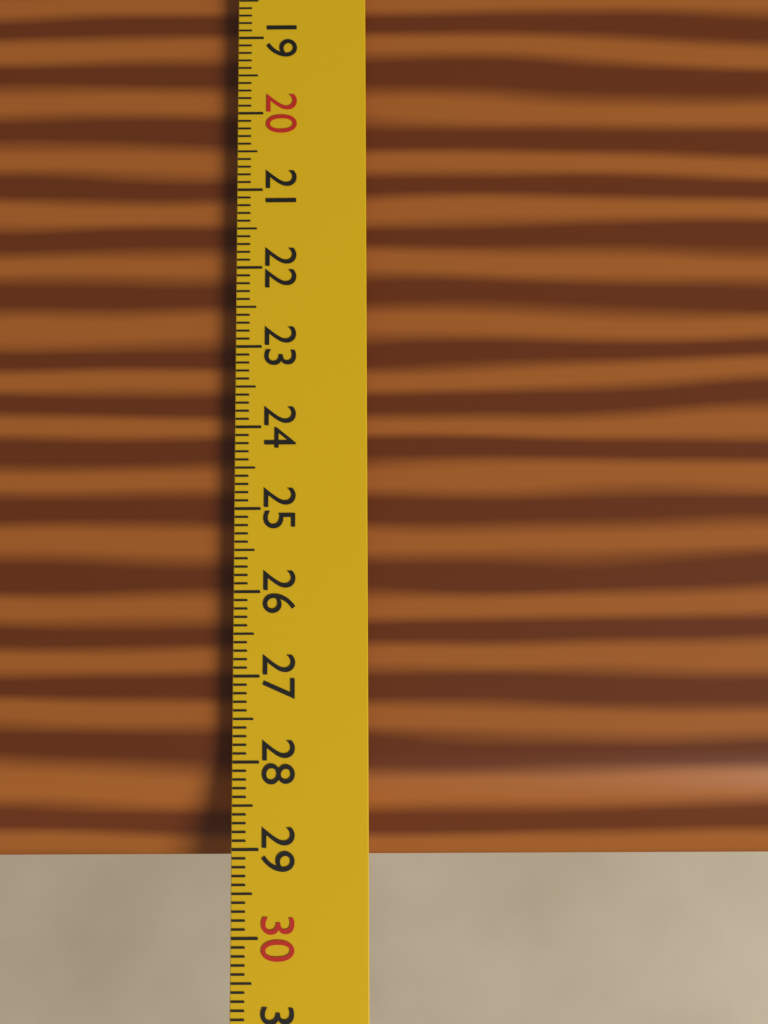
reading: 29.2 cm
